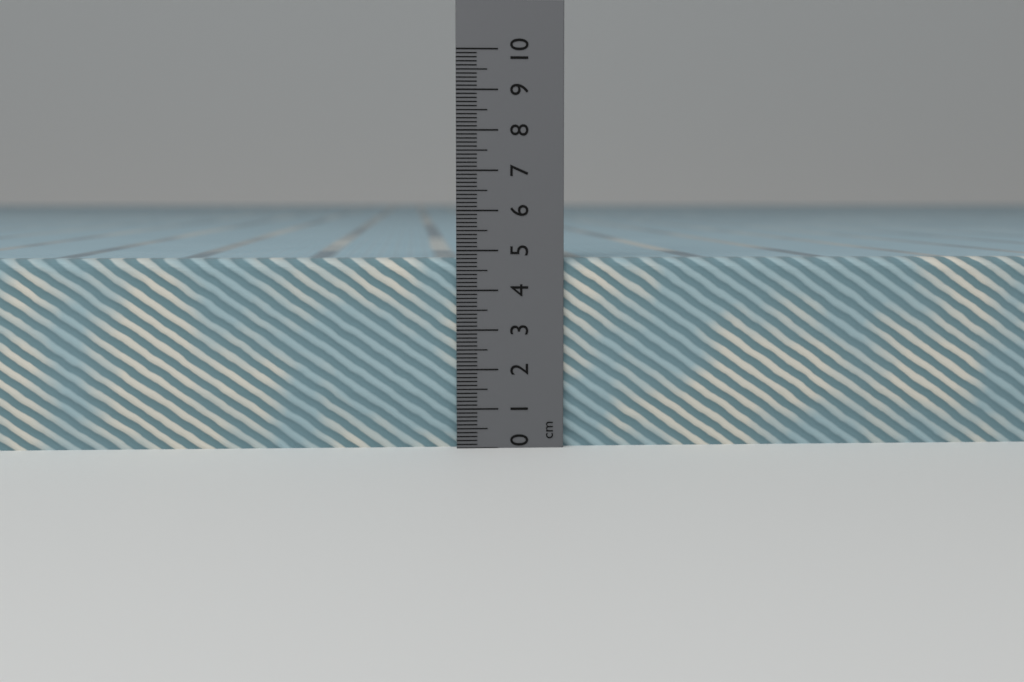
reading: 4.8 cm
